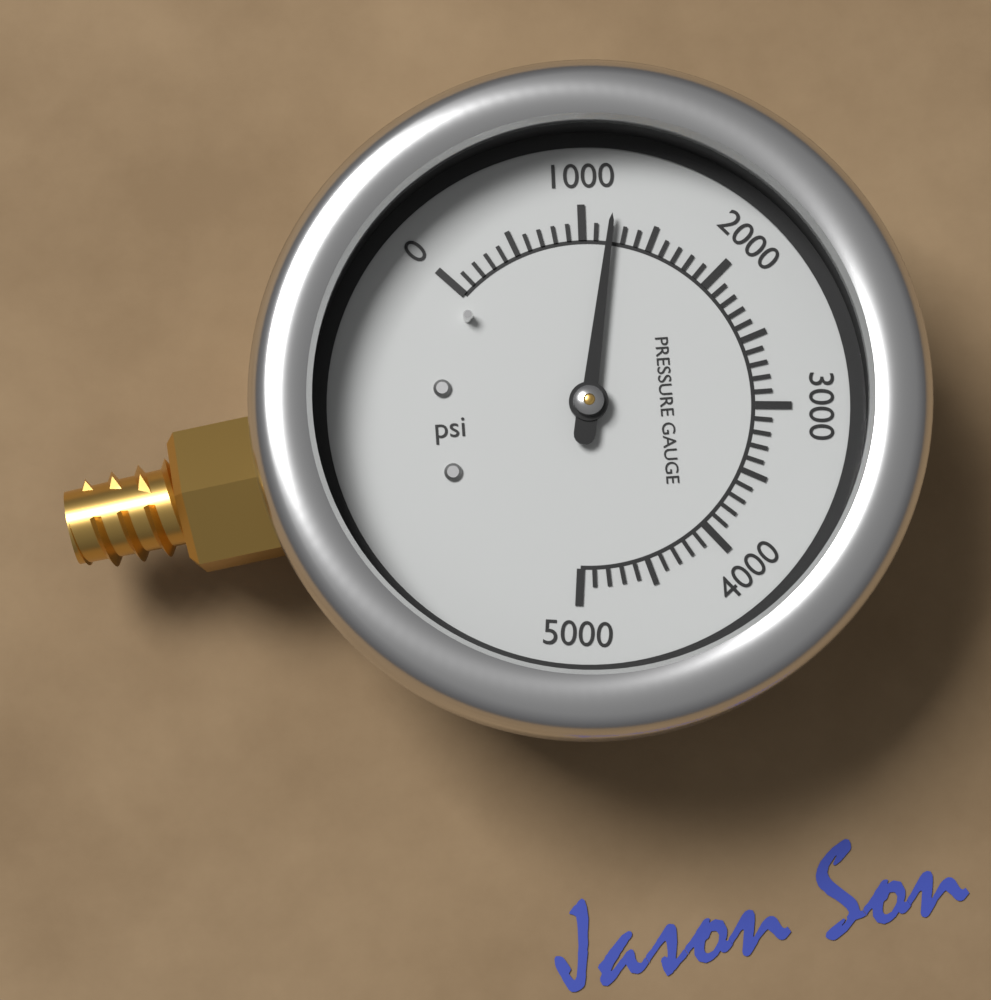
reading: 1200 psi
